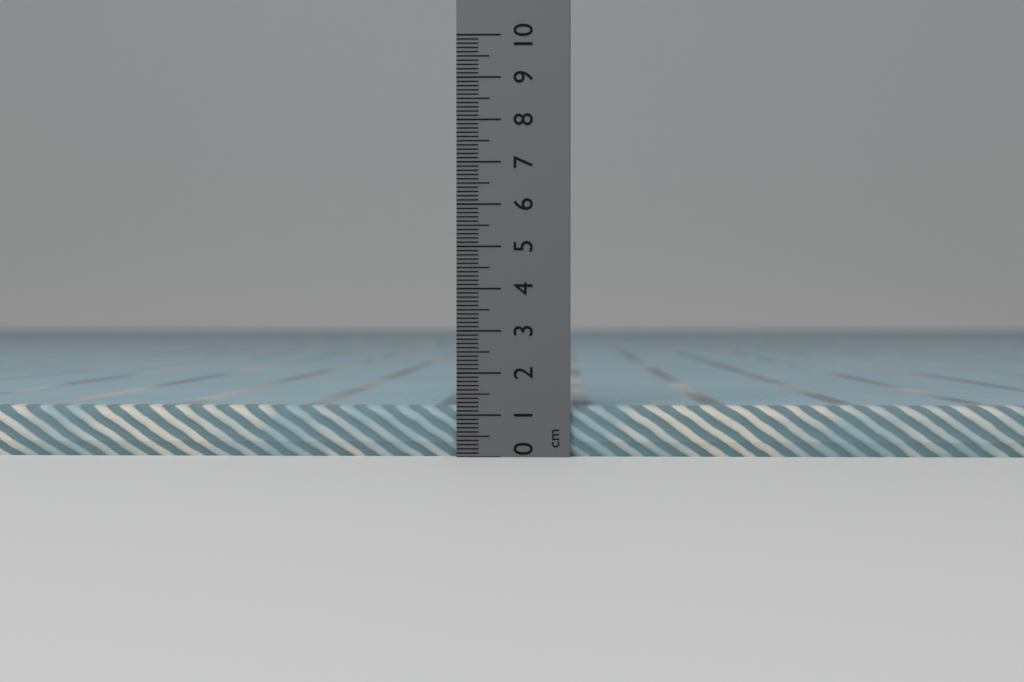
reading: 1.2 cm
